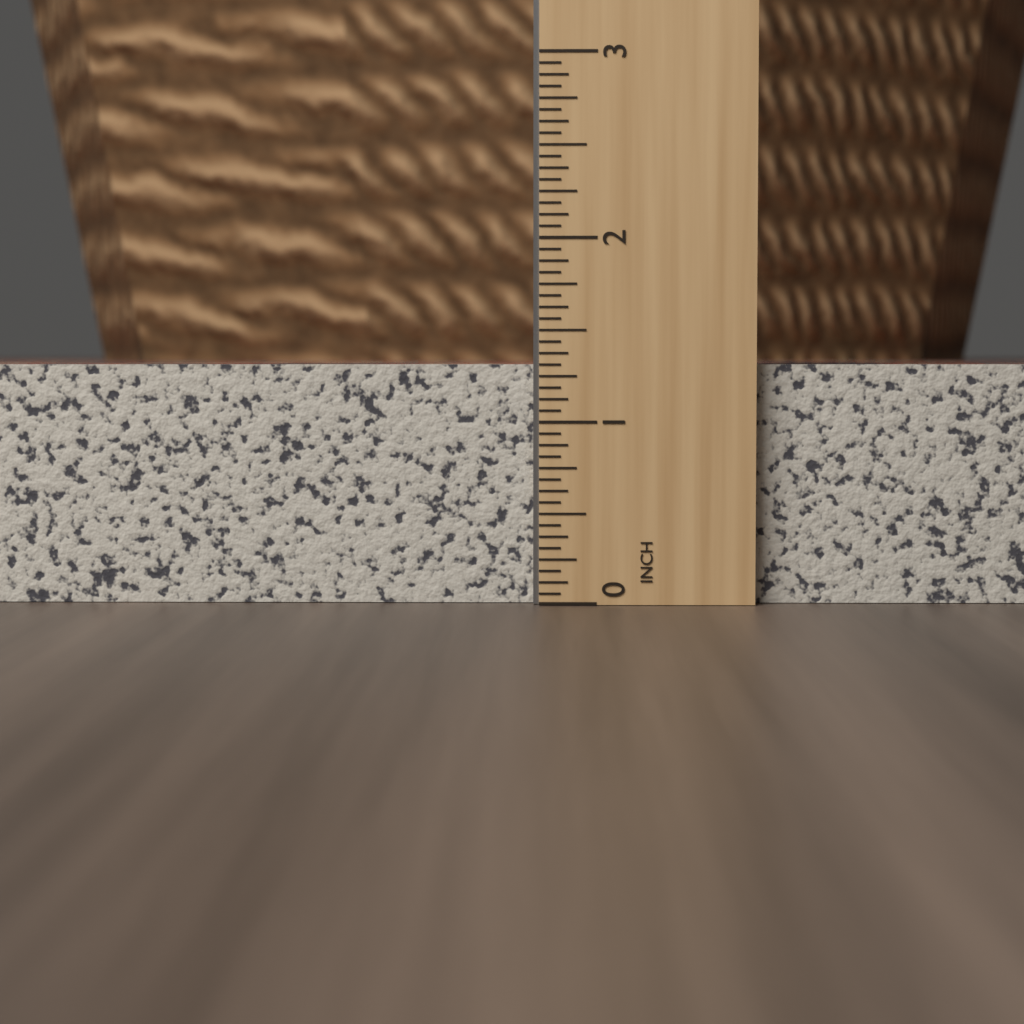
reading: 1.3125 in
